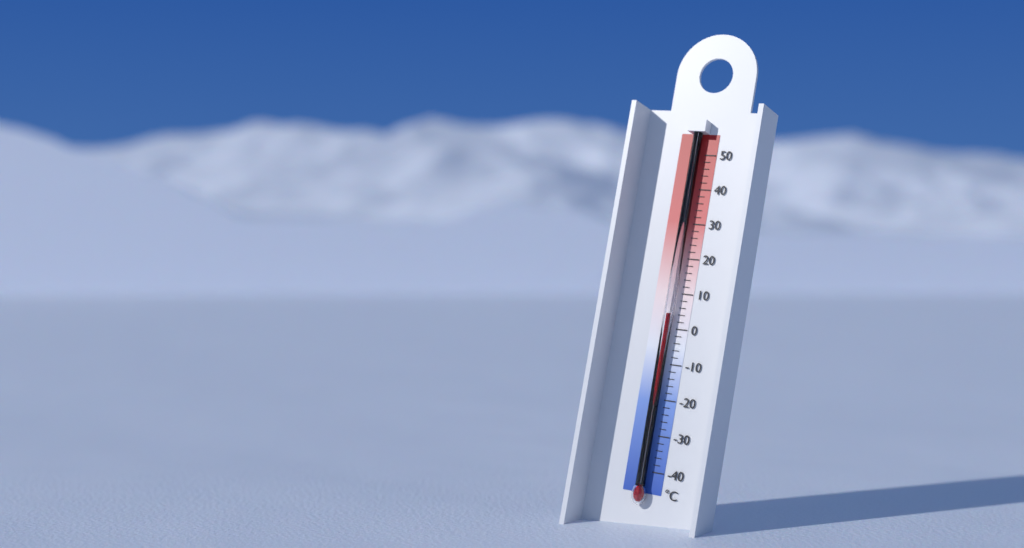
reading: 4 °C
